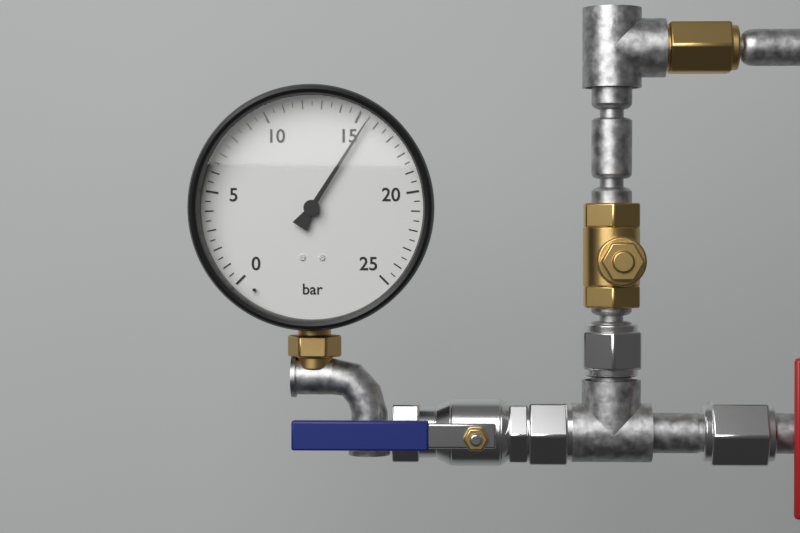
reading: 15.5 bar
